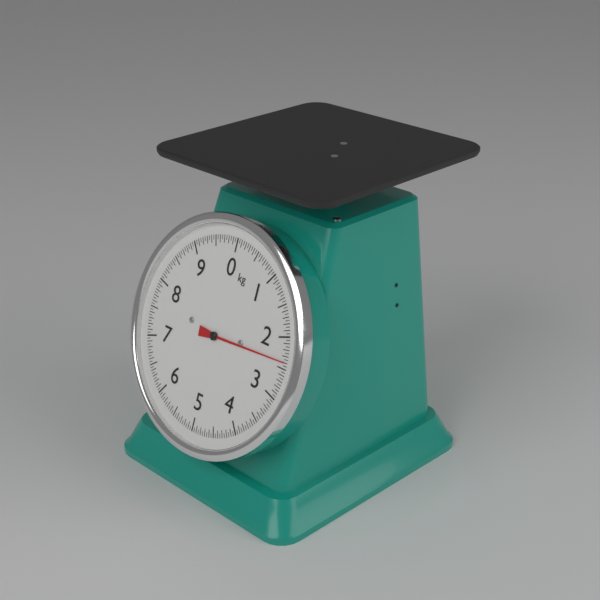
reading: 2.40 kg
